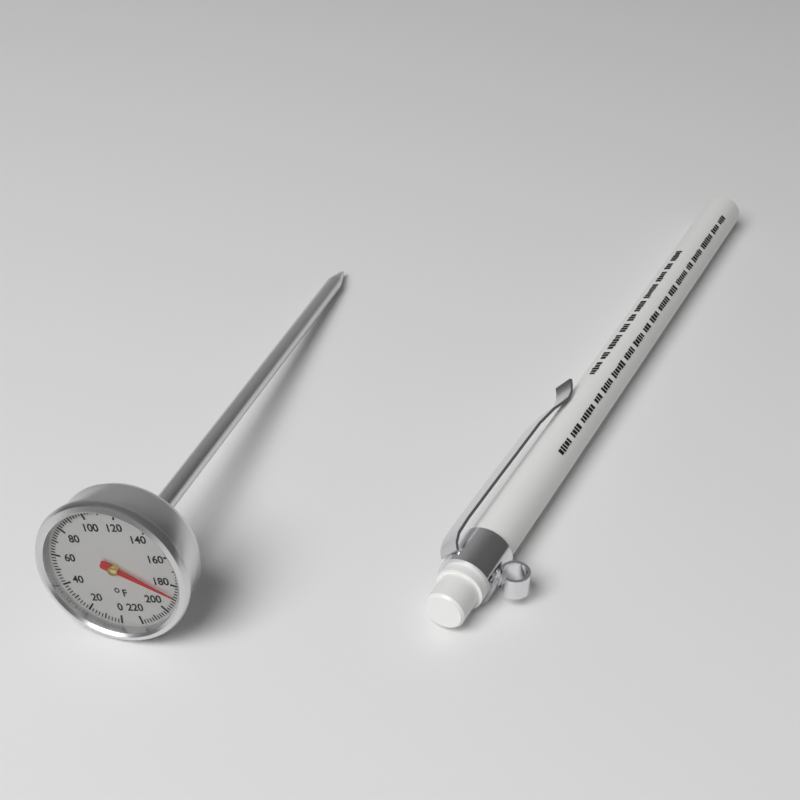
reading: 188 °F
